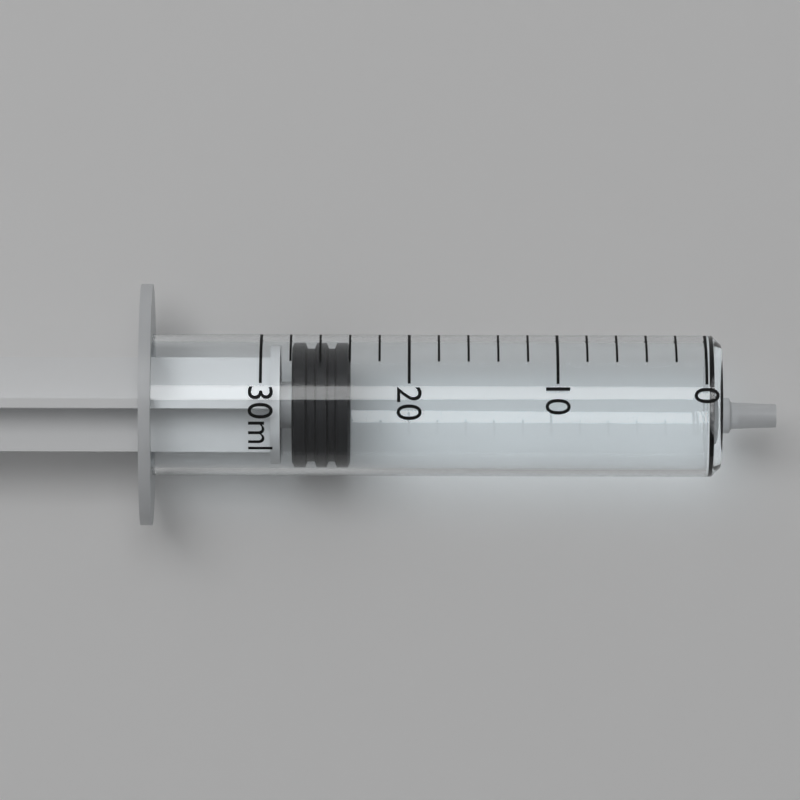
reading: 24 ml
